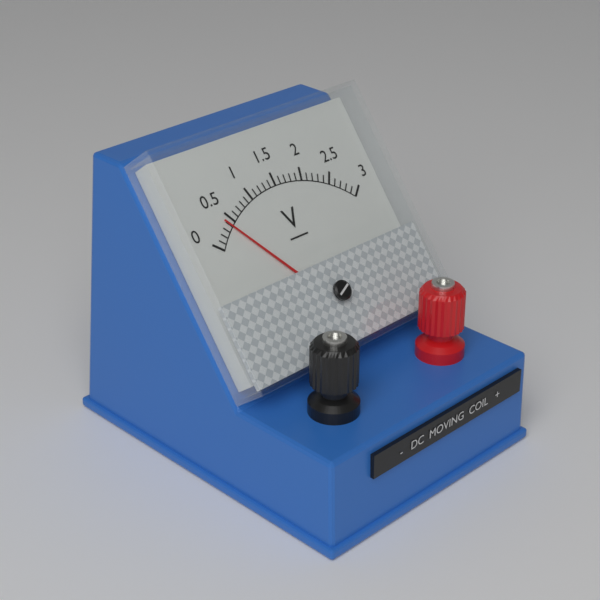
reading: 0.4 V
